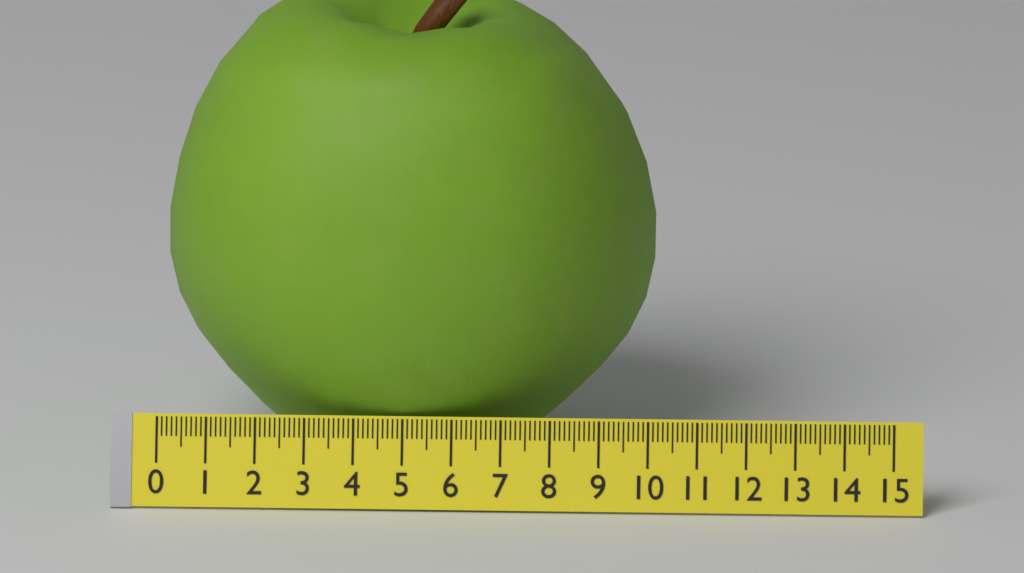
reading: 10.0 (no unit)
